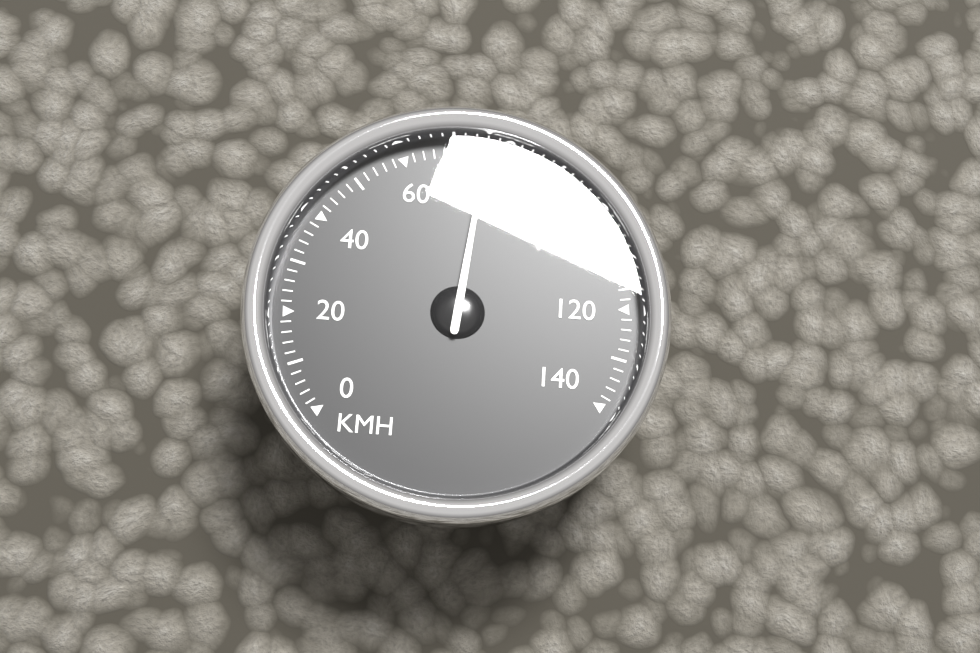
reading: 76 km/h
